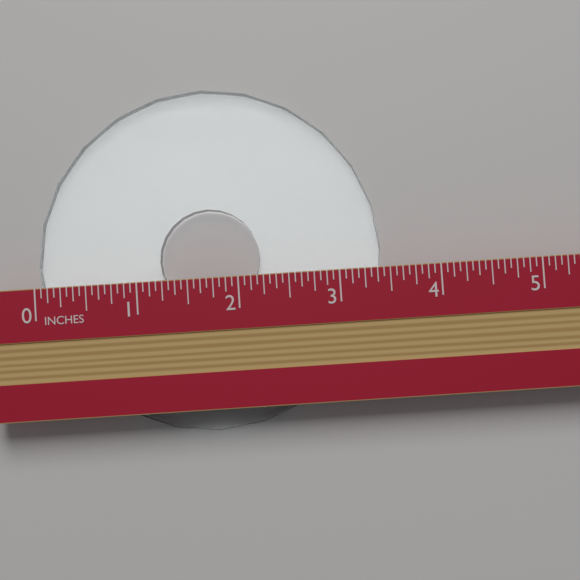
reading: 3.4375 in
